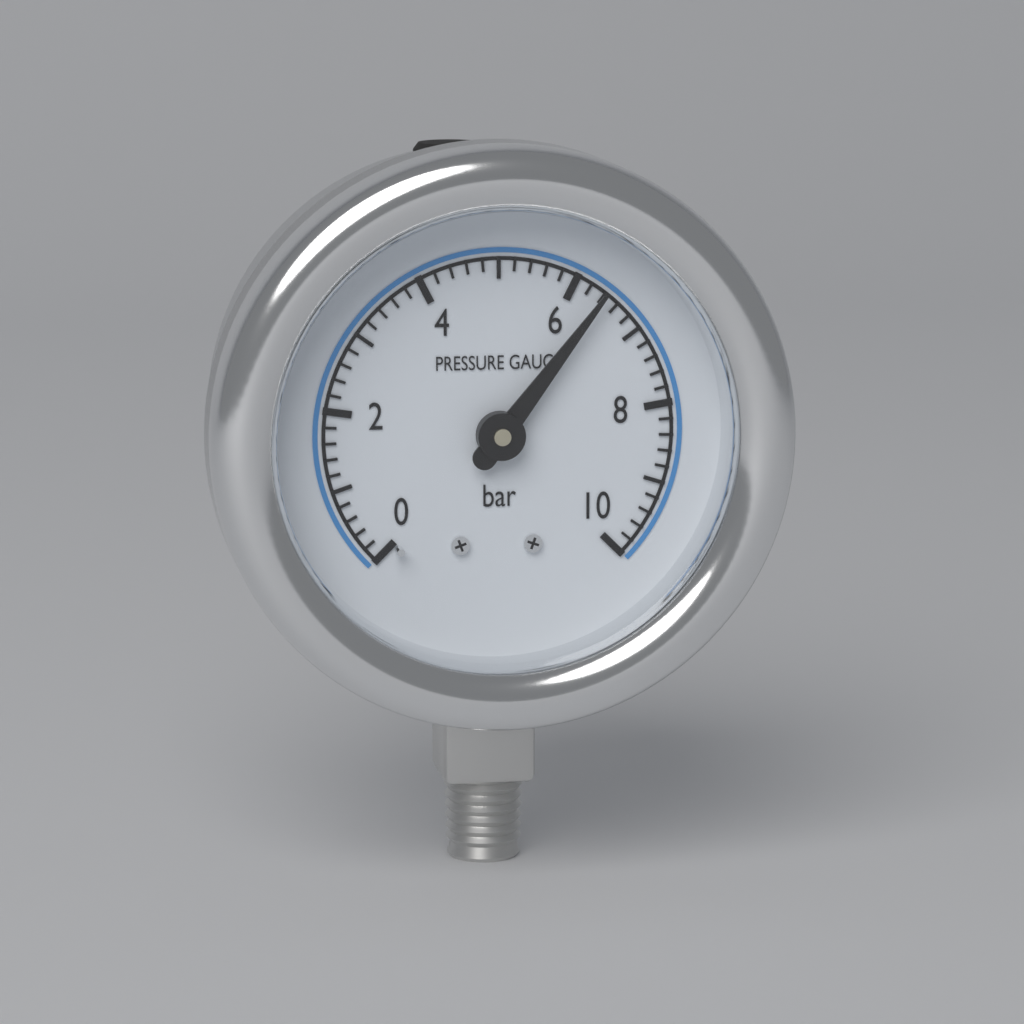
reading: 6.4 bar
